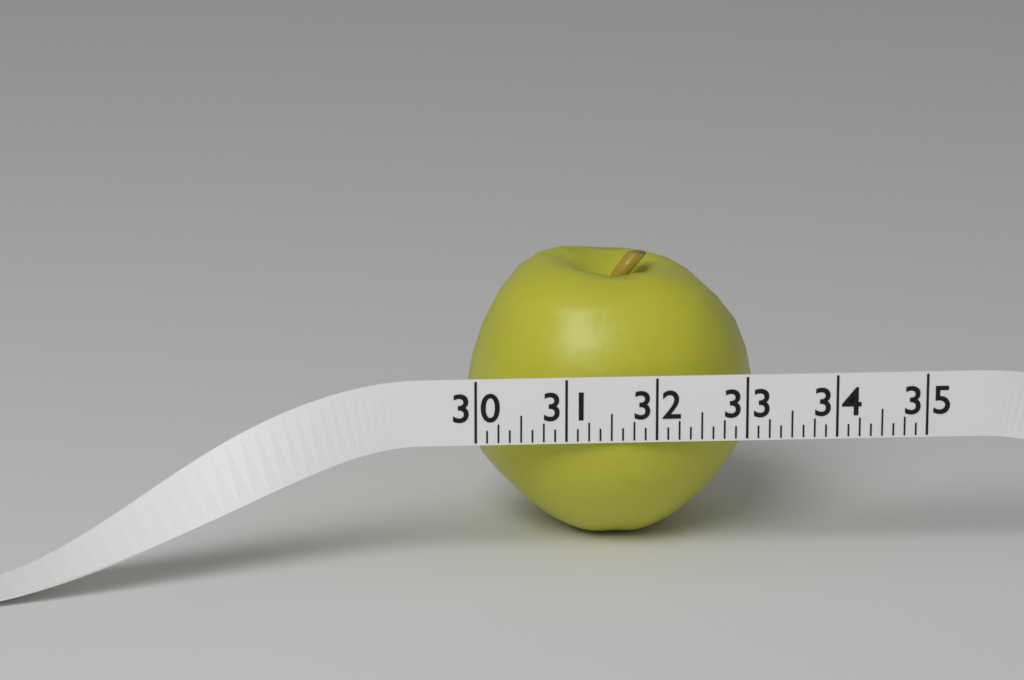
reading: 33.250 (no unit)
